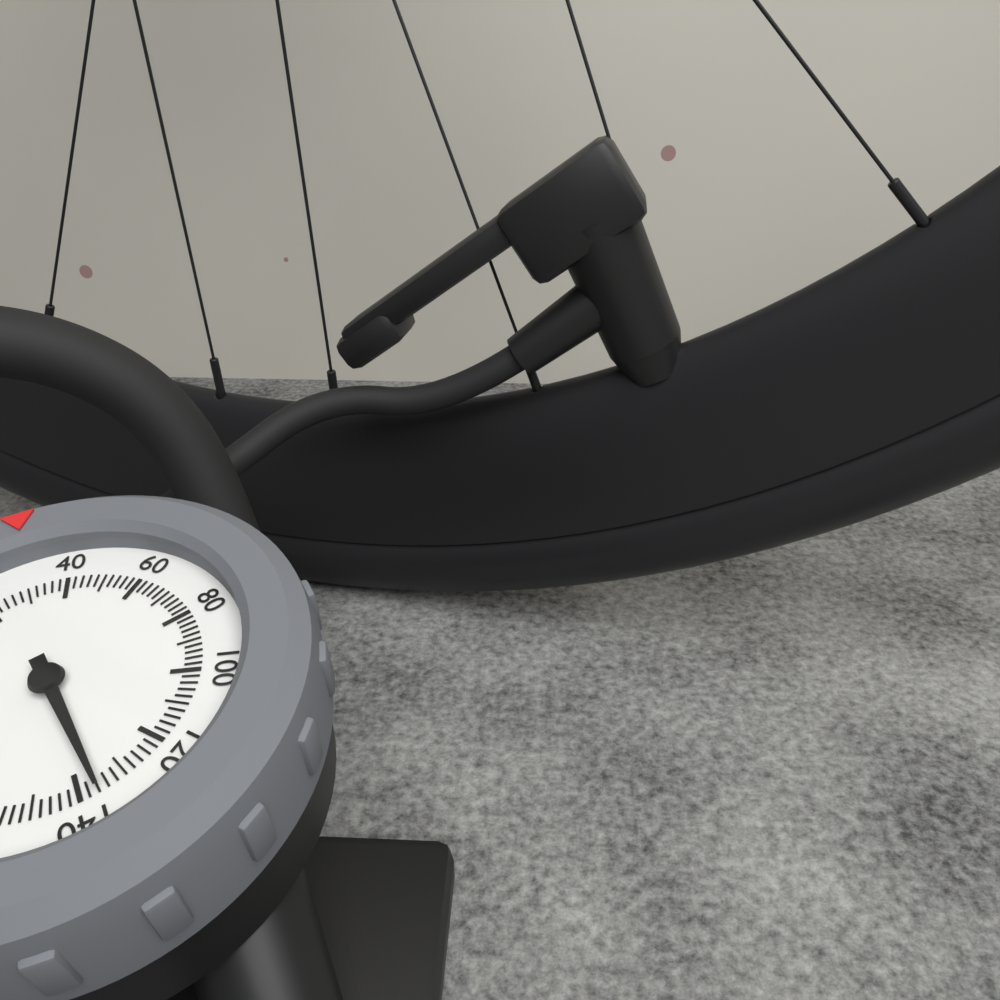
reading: 136 psi
